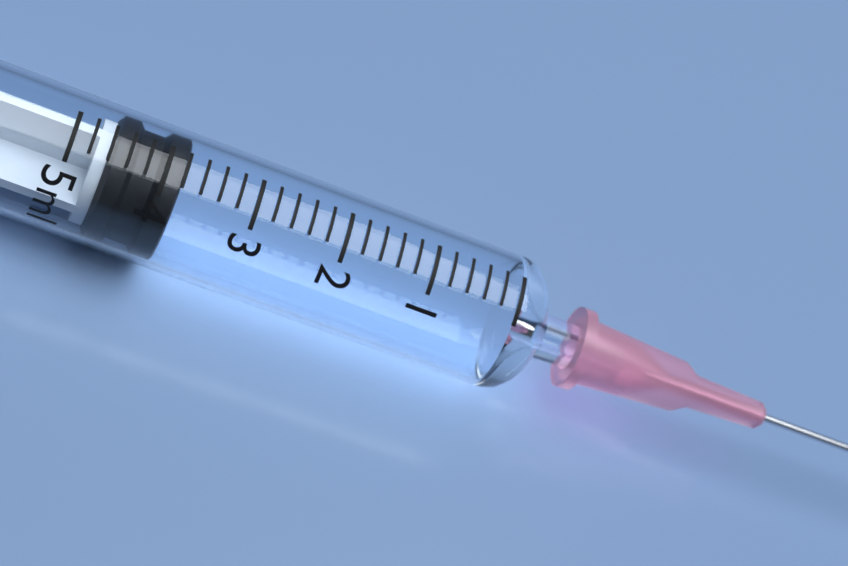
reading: 3.8 ml
